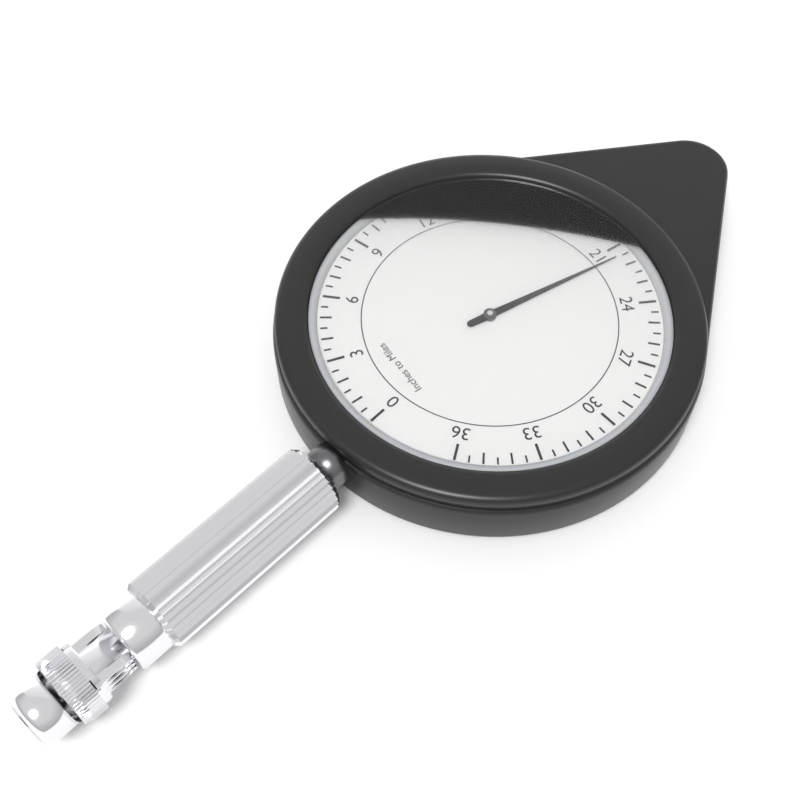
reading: 21.5 miles
